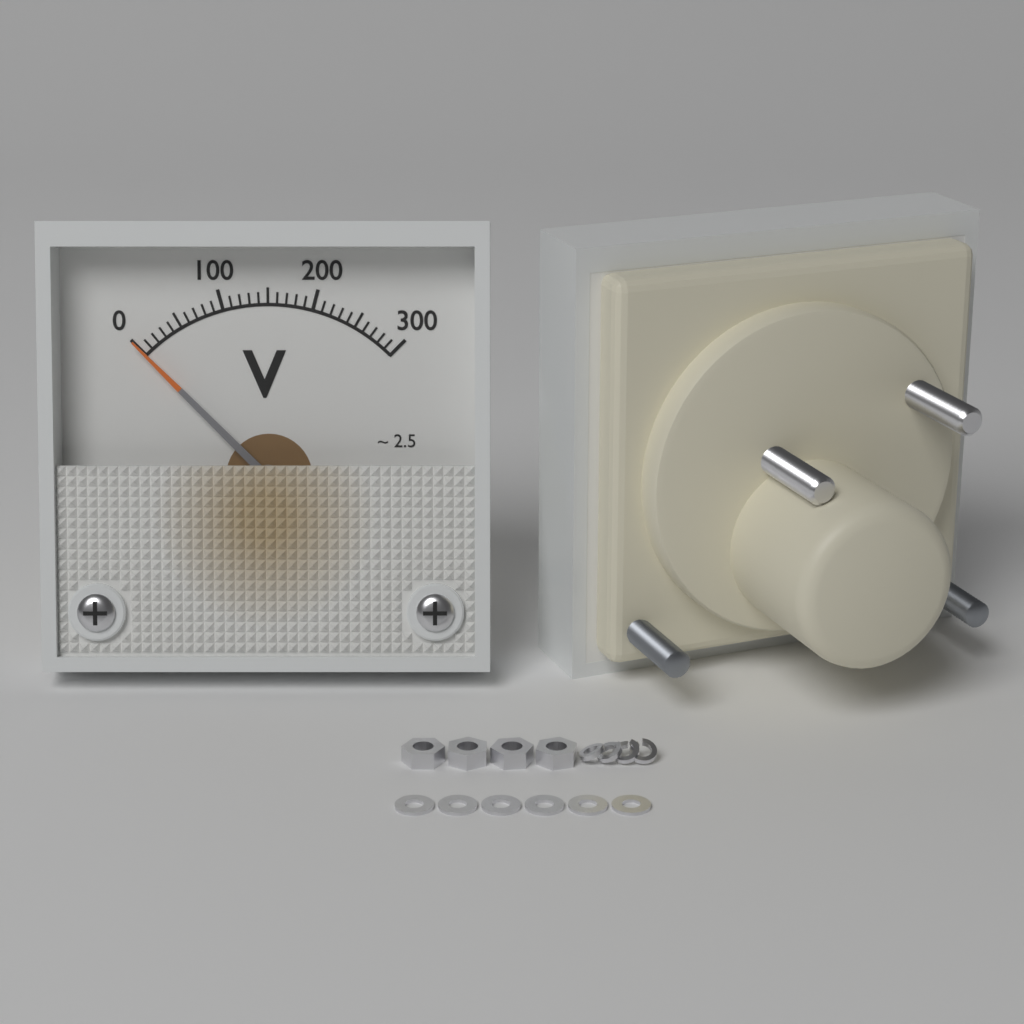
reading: 0 V
